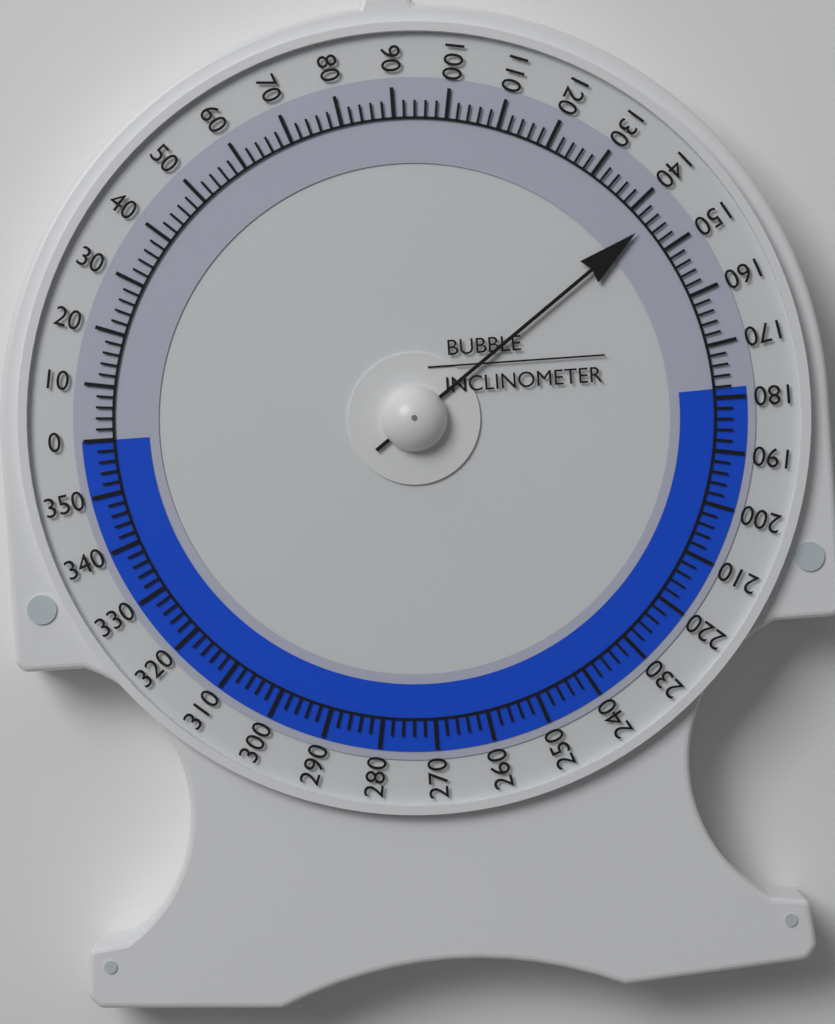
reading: 144 (no unit)
